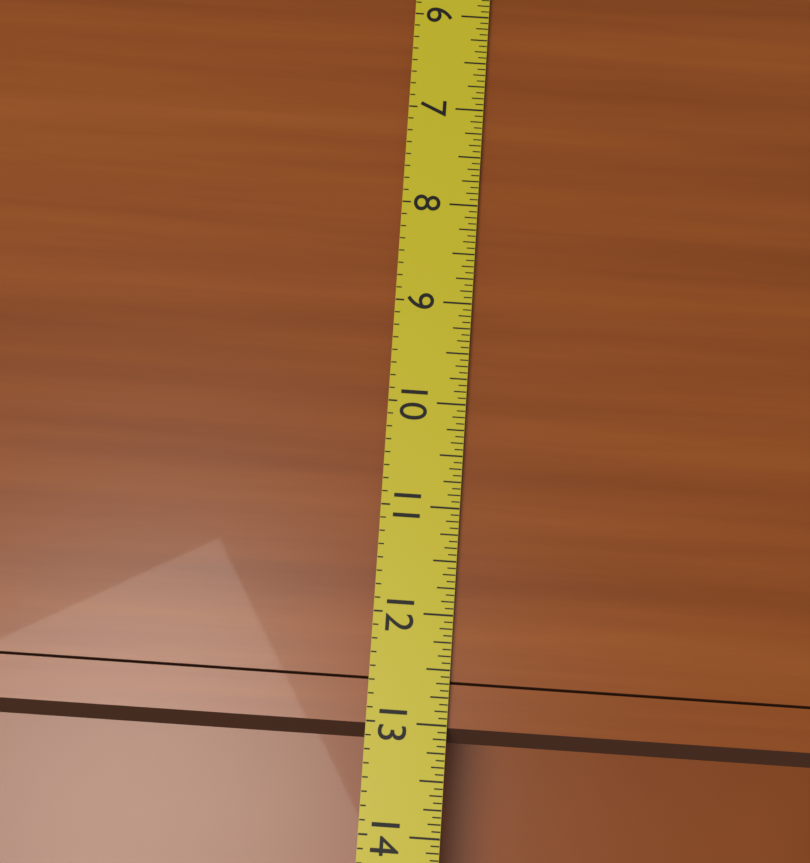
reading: 13.1875 (no unit)
